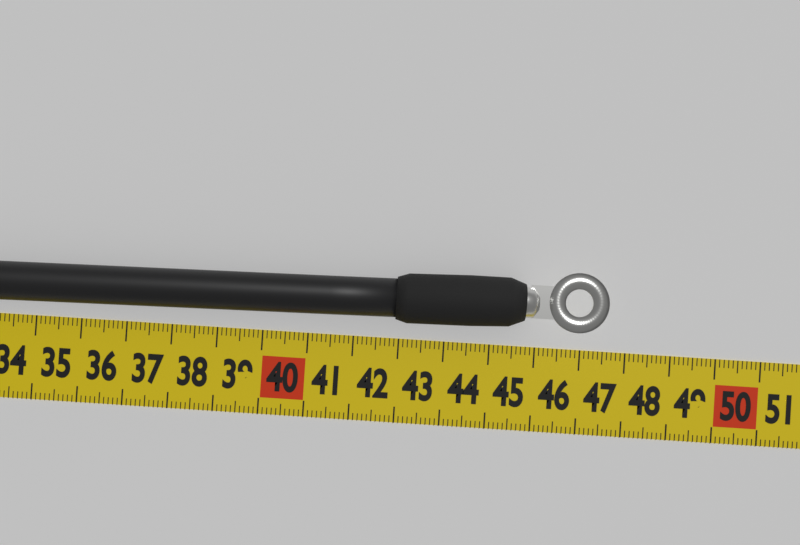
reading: 47.5 cm
